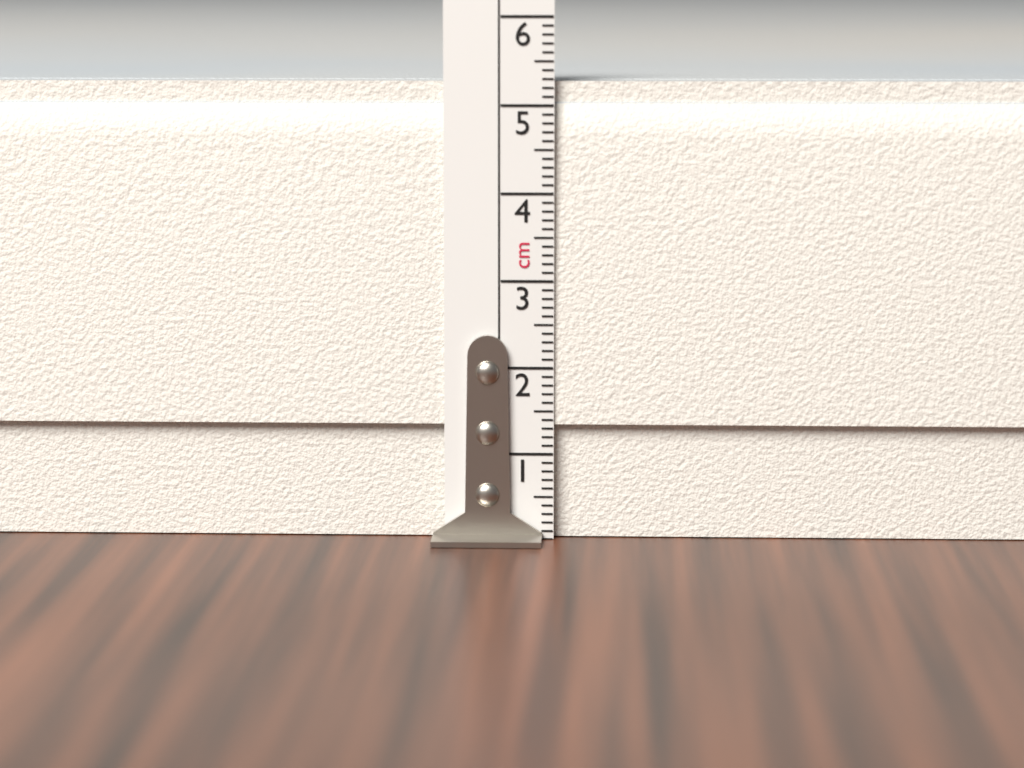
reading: 5.3 cm
